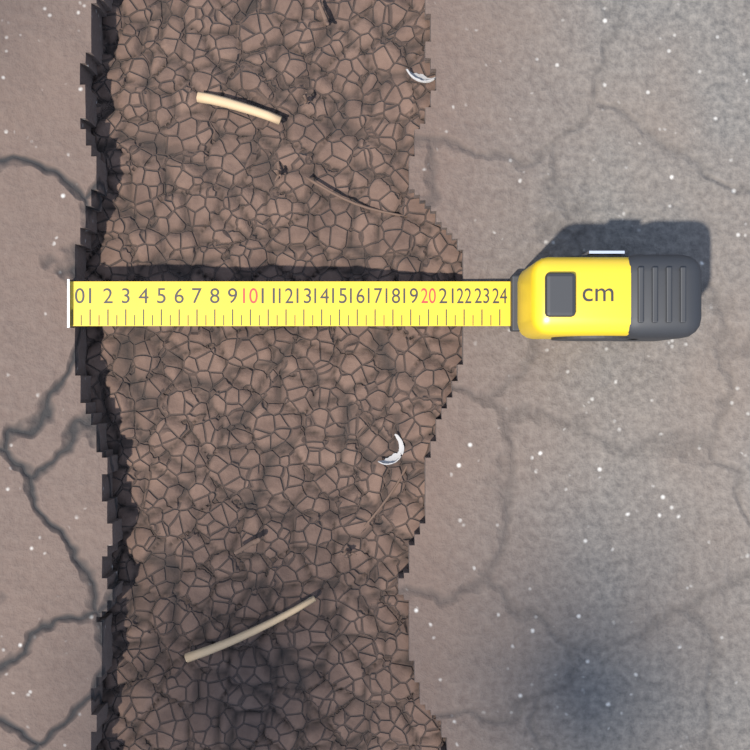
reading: 22.0 cm
